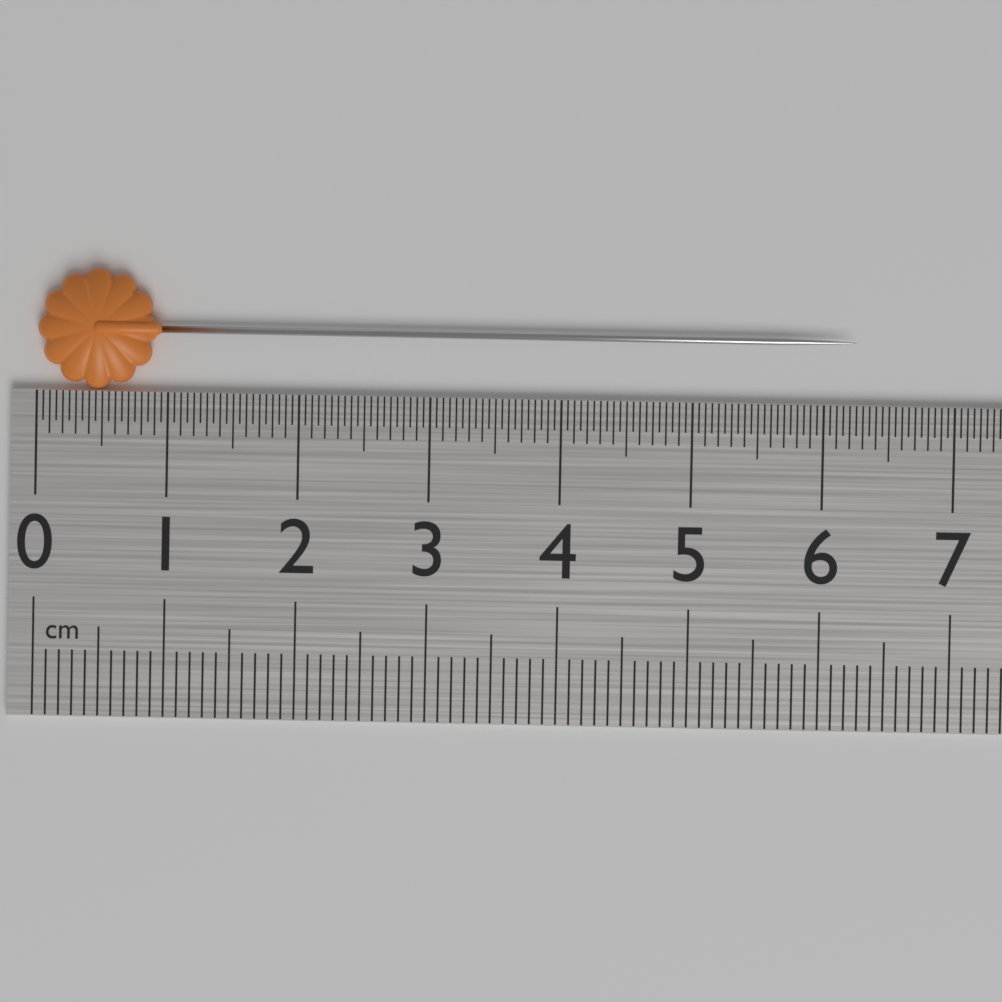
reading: 6.25 cm
